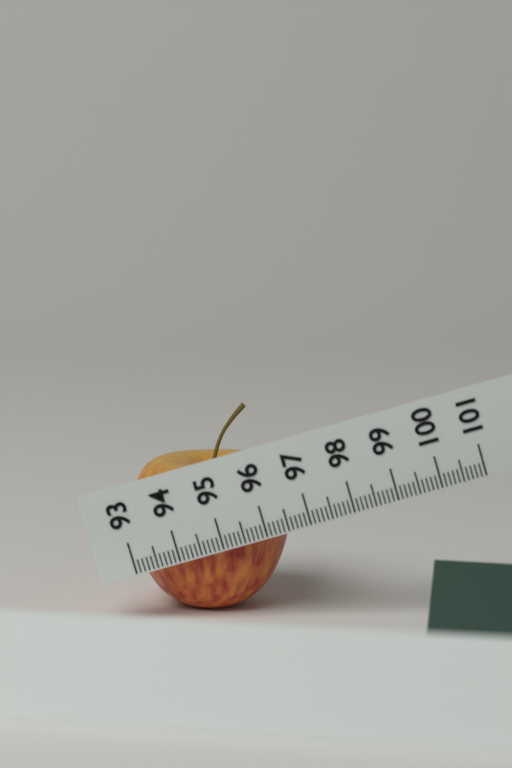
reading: 96.7 (no unit)
